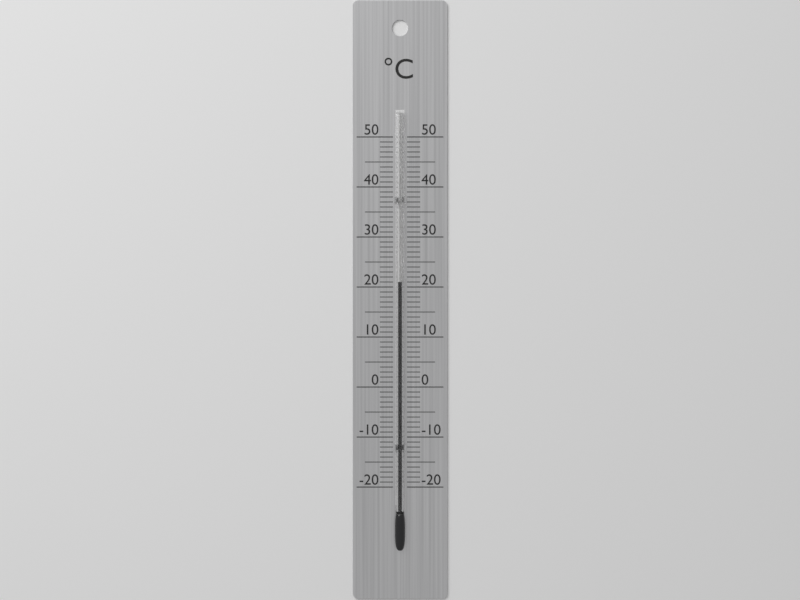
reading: 21 °C
